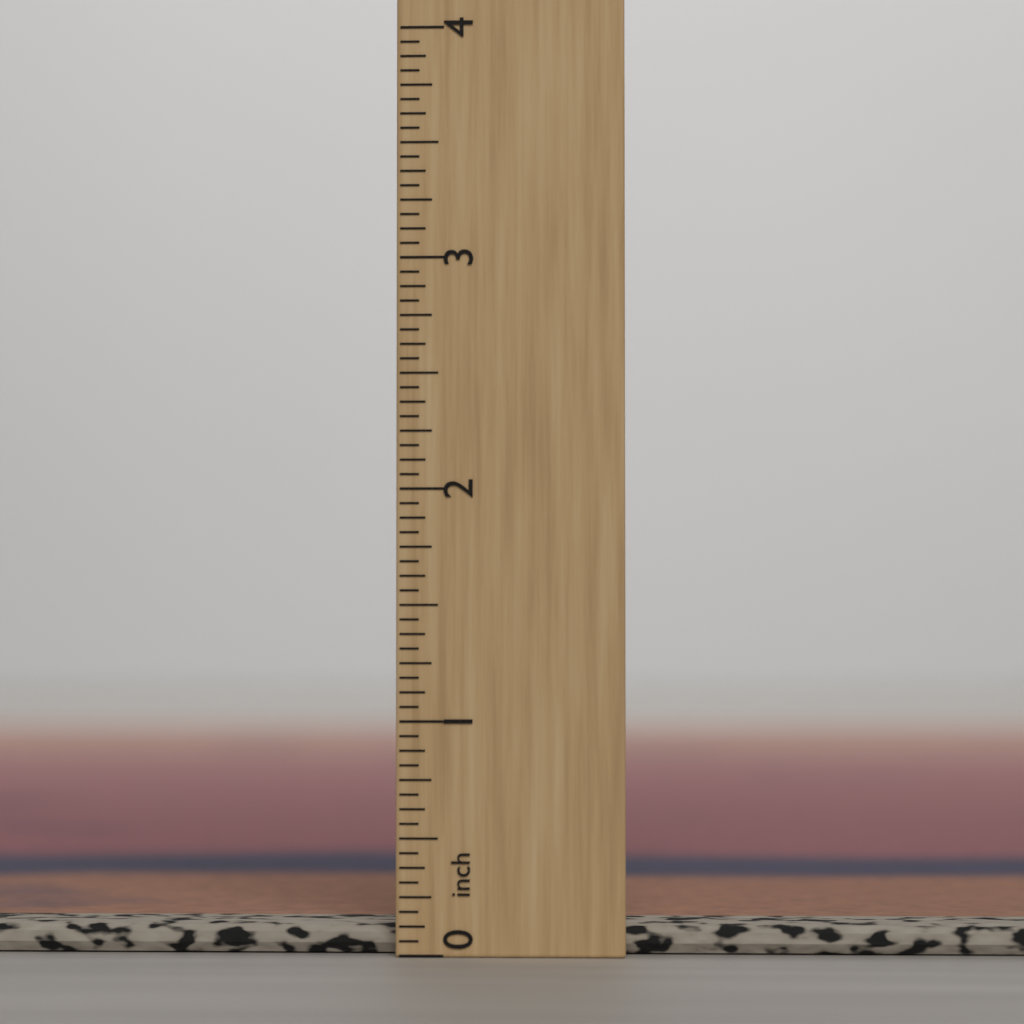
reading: 0.1250 inch
